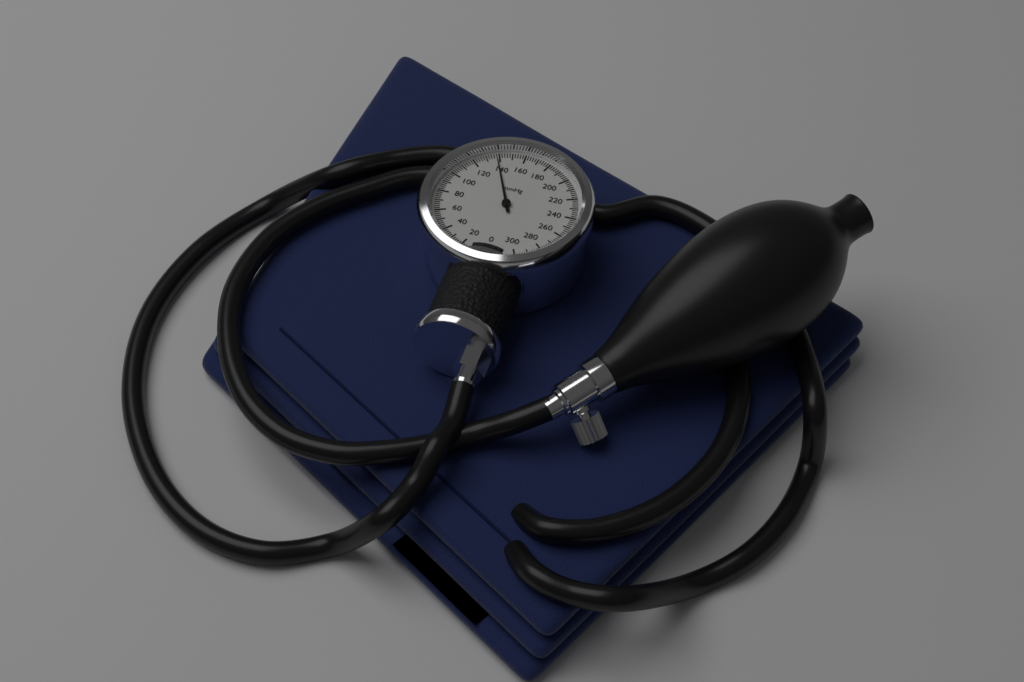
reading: 138 mmHg
